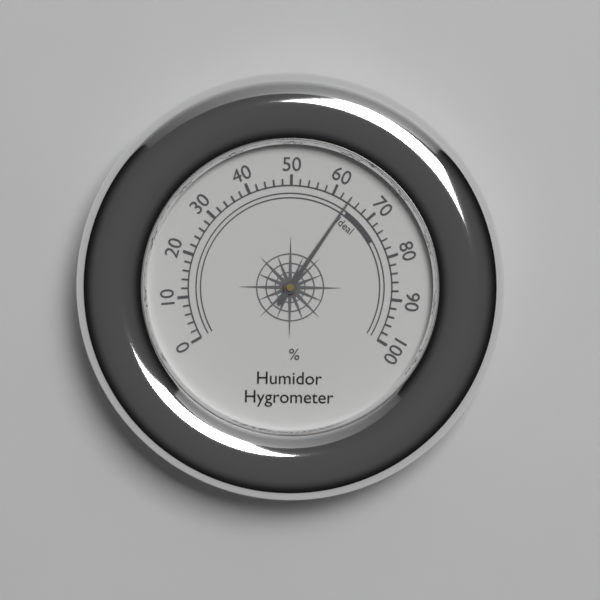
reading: 64 %
